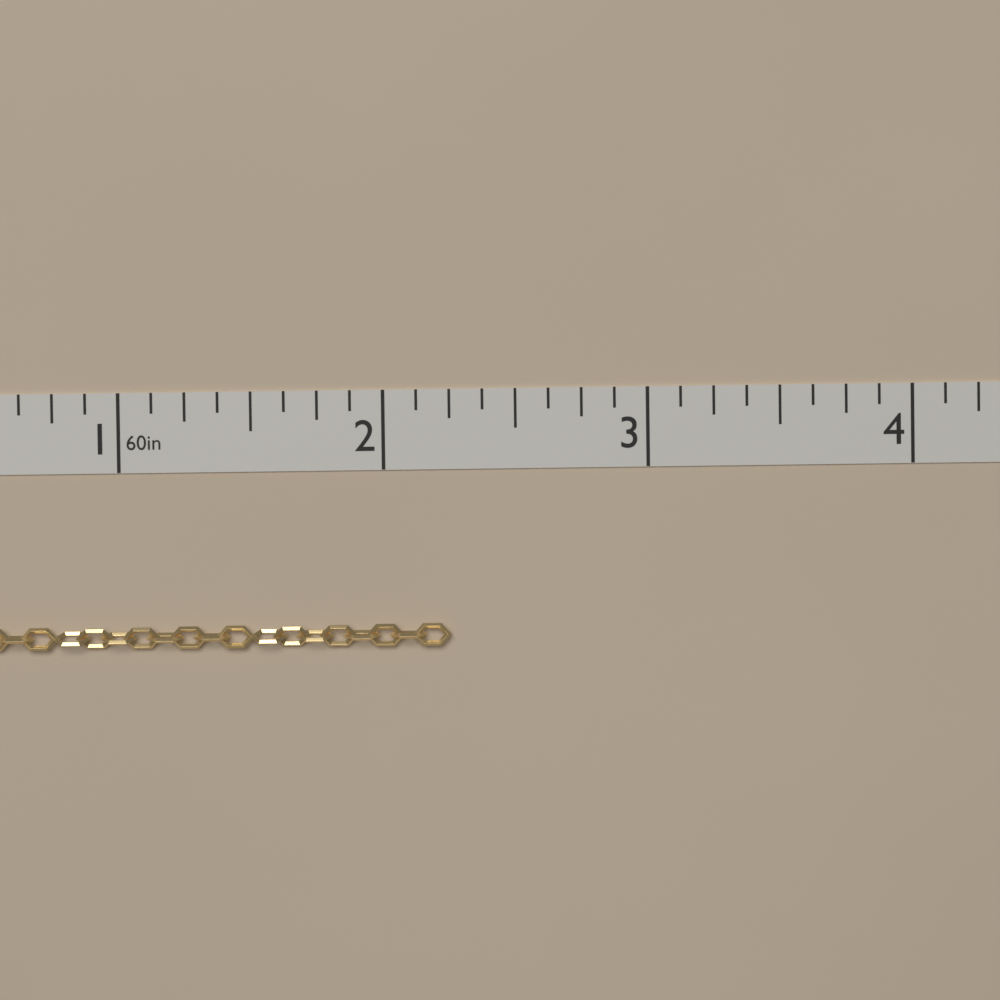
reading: 2.250 in
